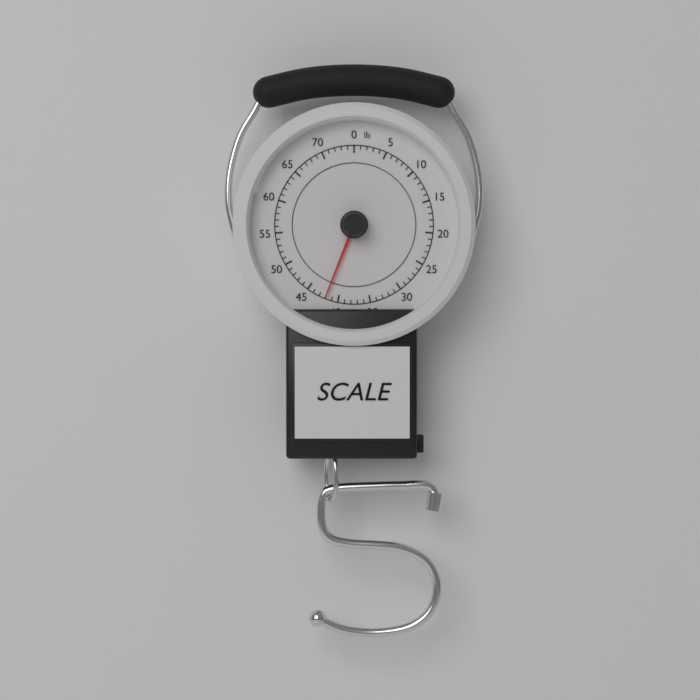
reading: 42 lb
